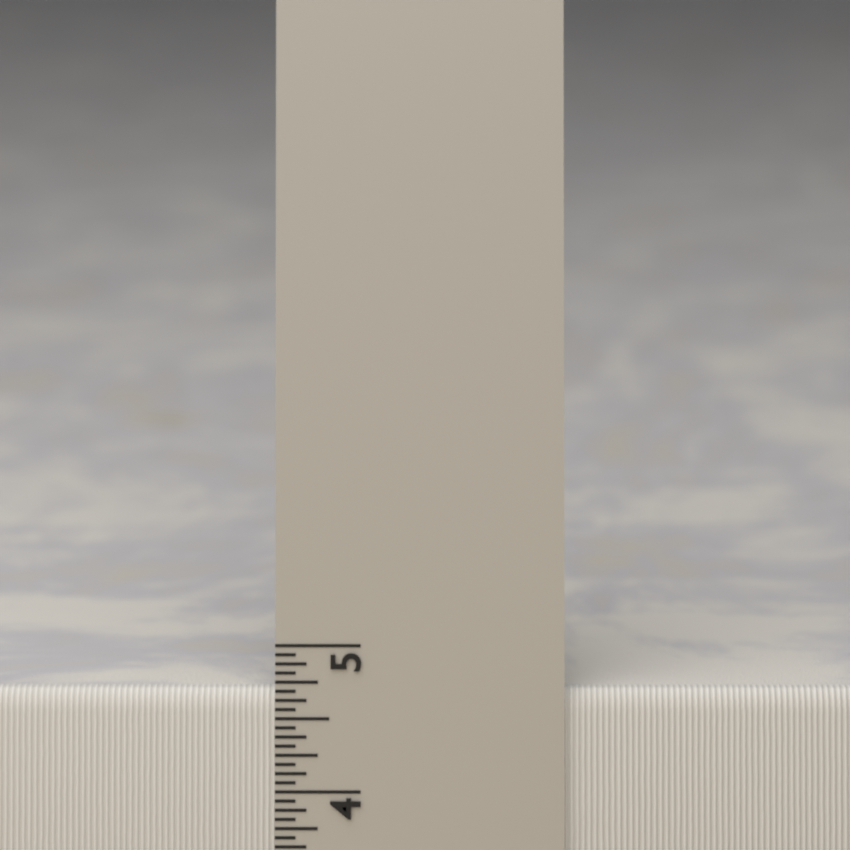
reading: 4.6875 in
